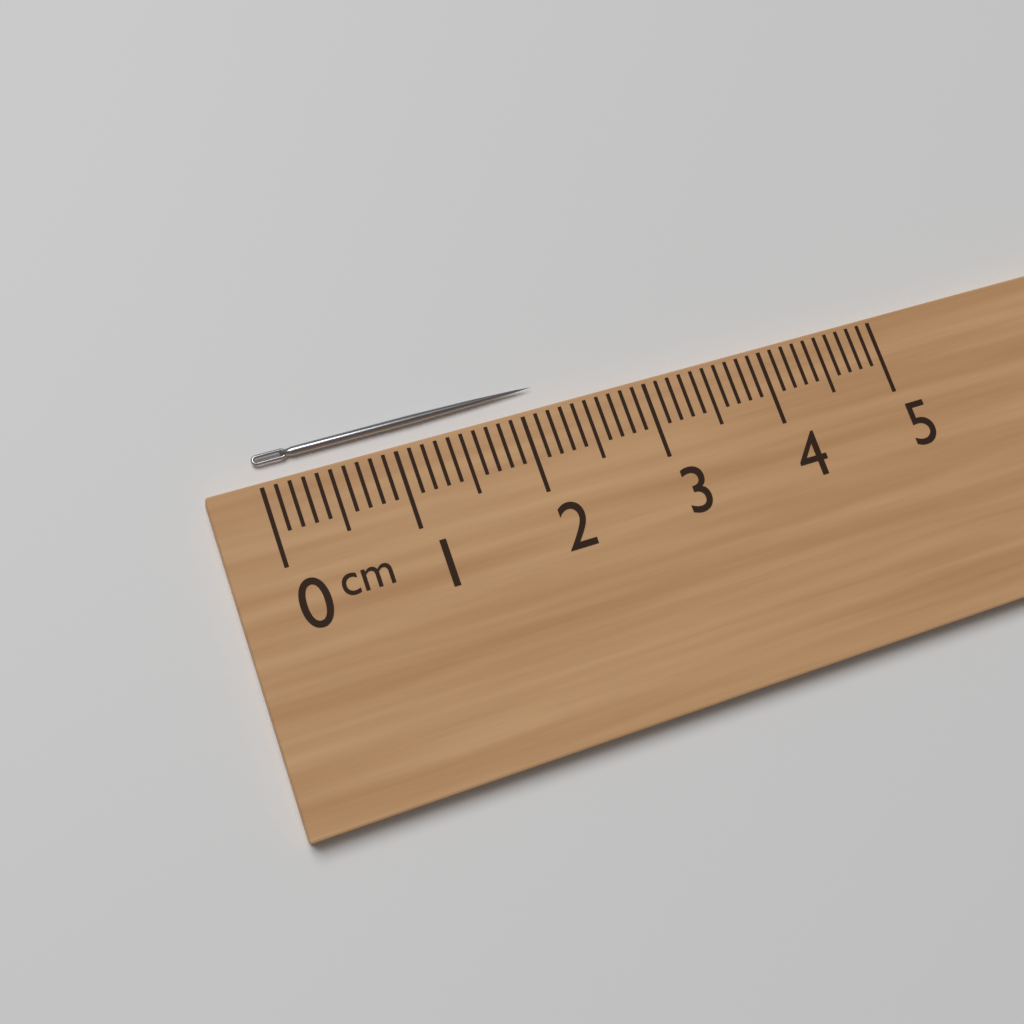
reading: 2.2 cm
